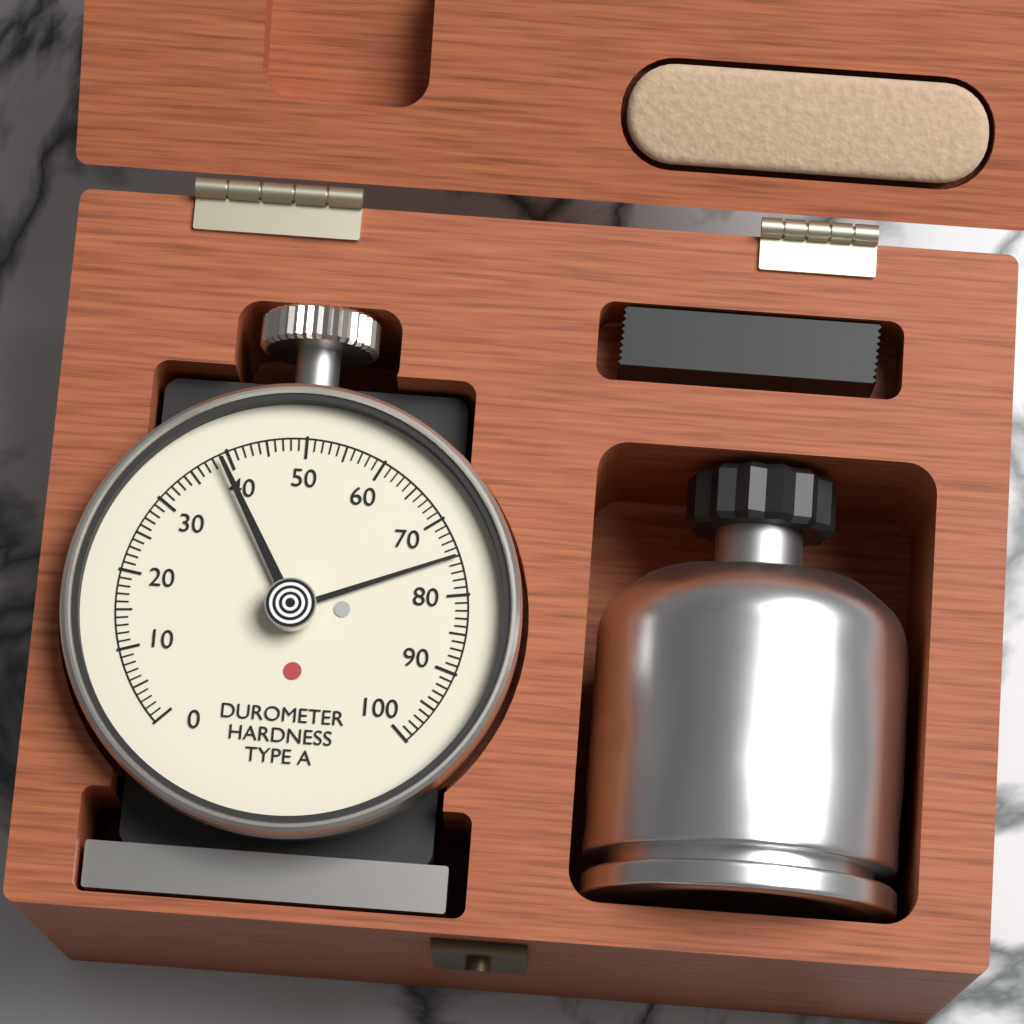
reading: 75 Shore A
